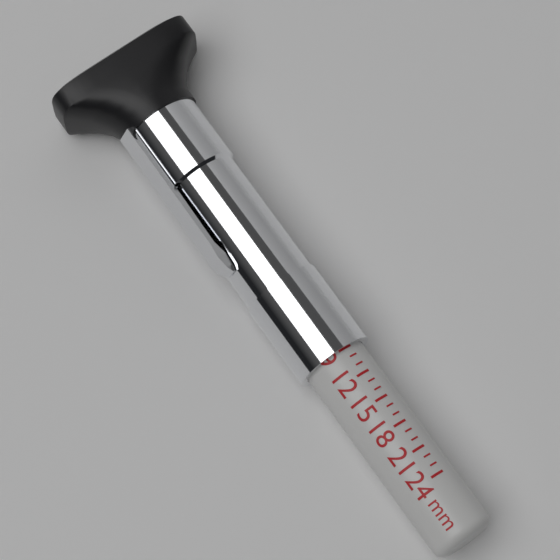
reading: 9 mm
